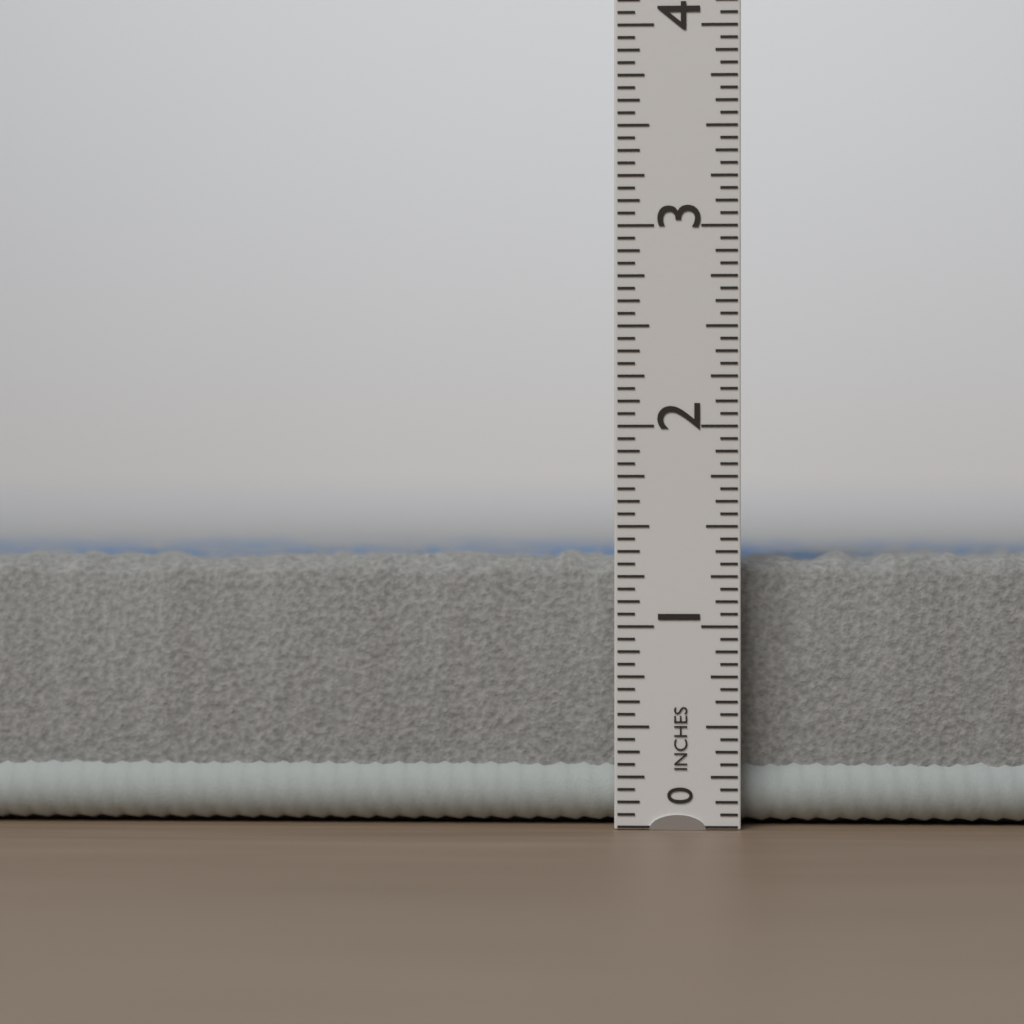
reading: 1.3750 in
